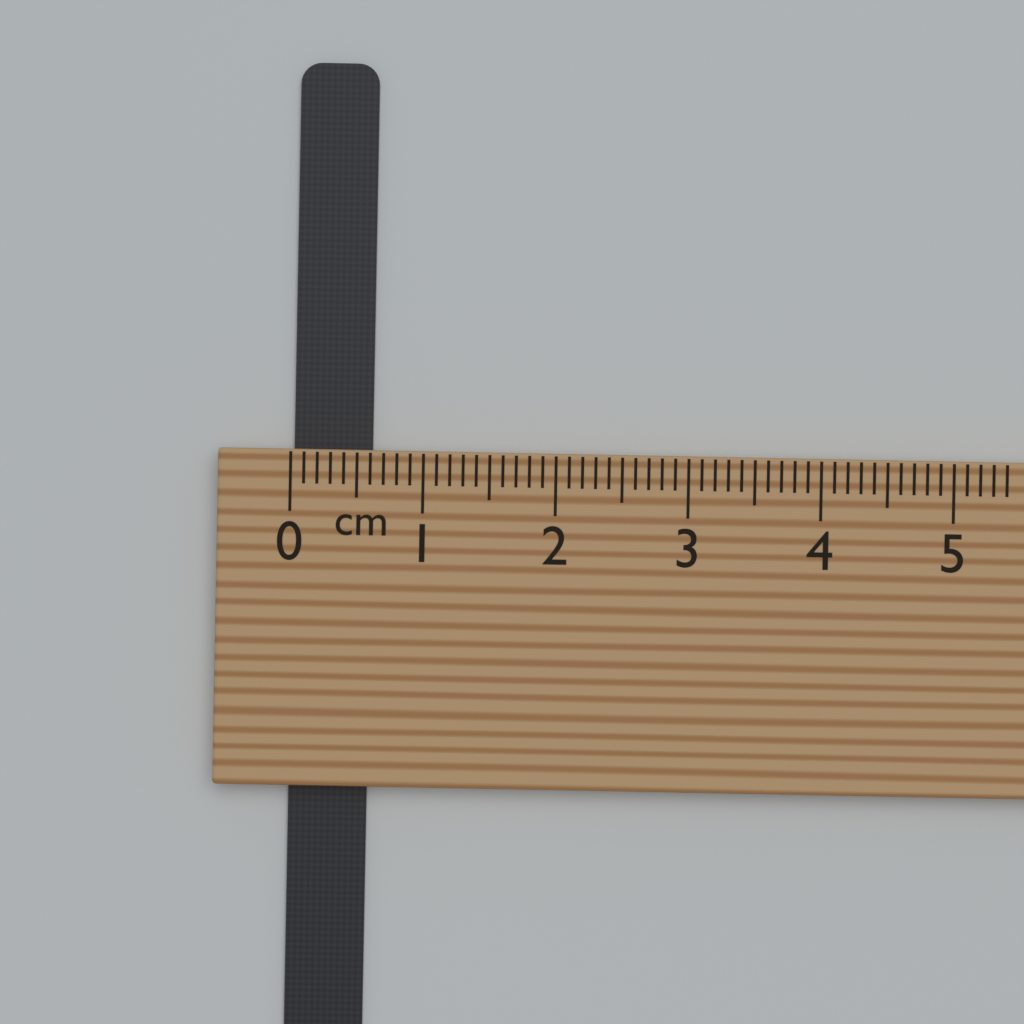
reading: 0.6 cm
